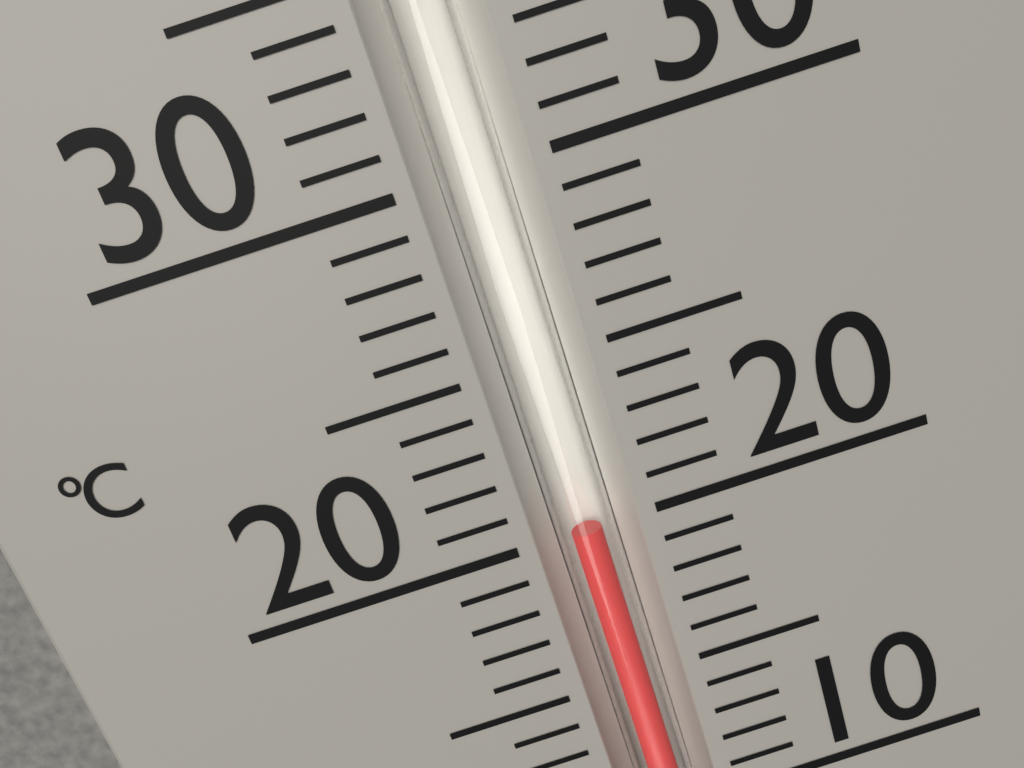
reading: 20 °C
